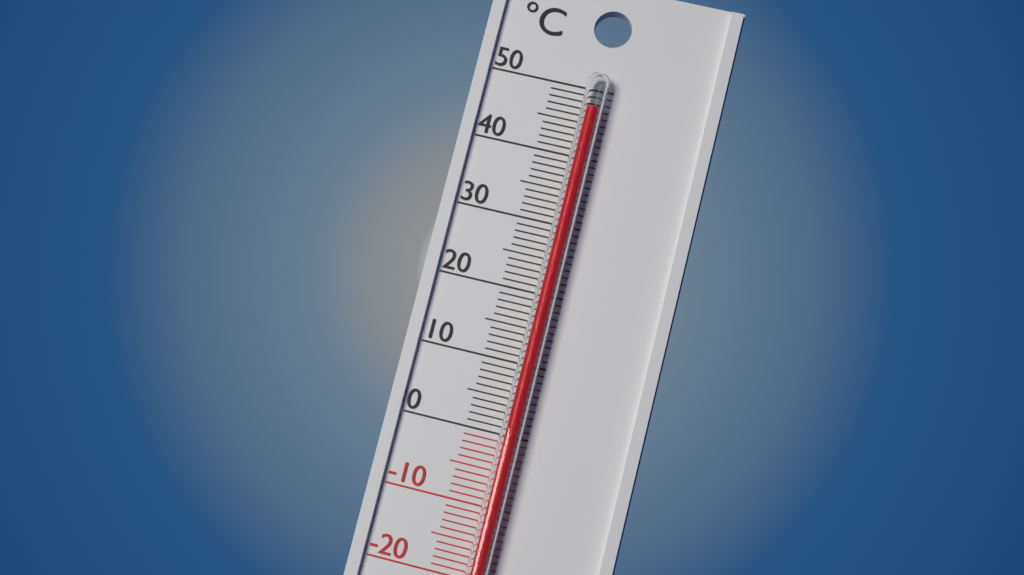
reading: 47 °C
